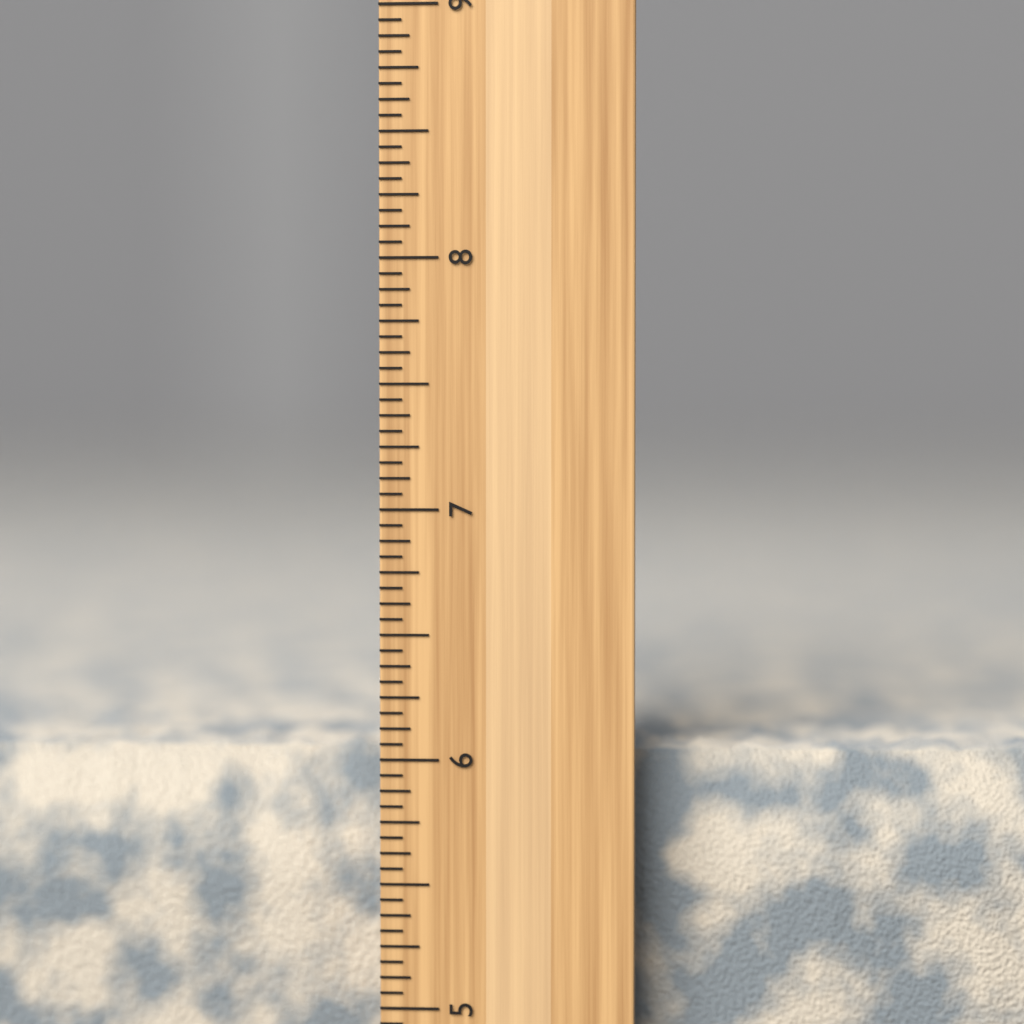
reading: 6.0625 inch
